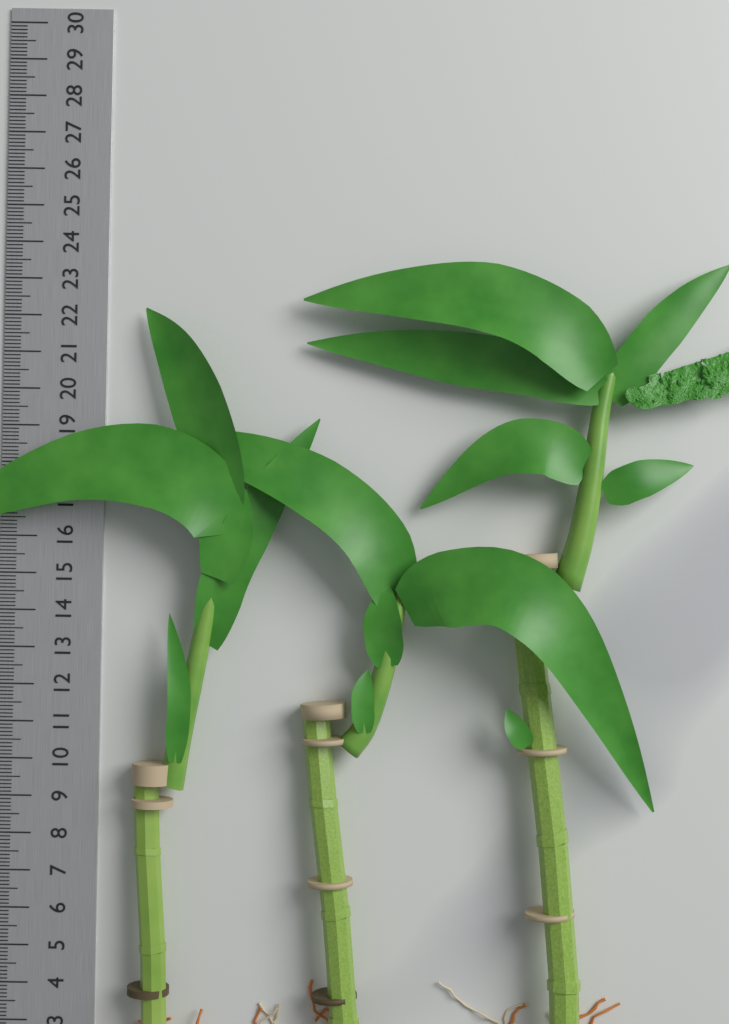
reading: 22.2 cm
